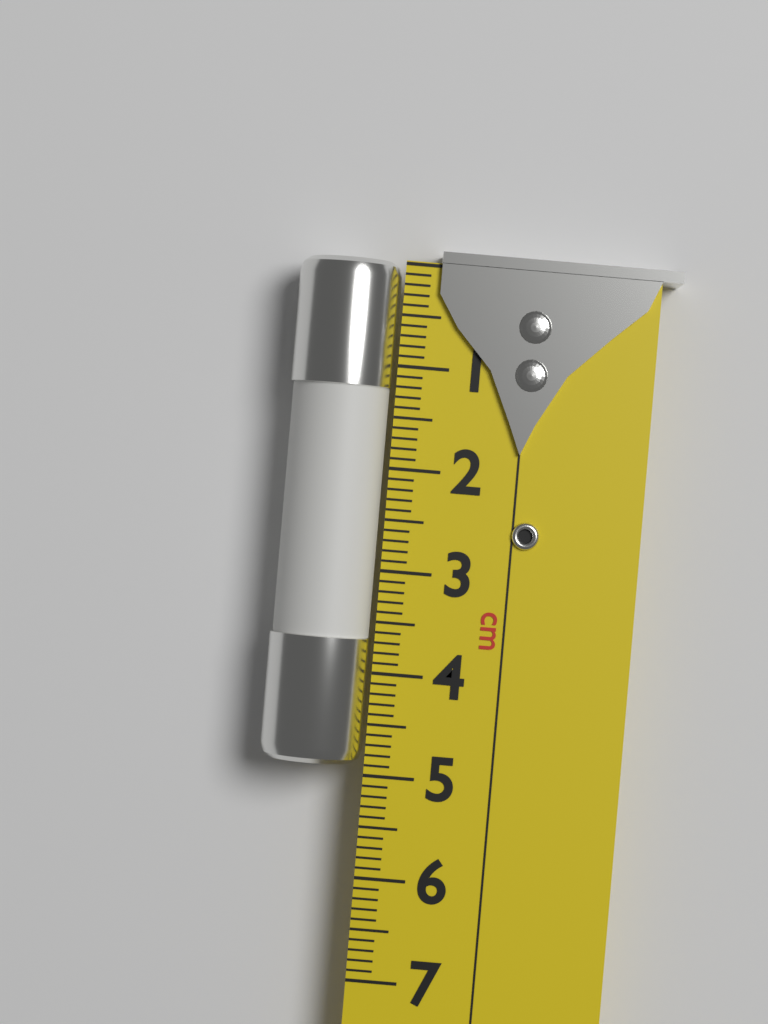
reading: 4.9 cm
